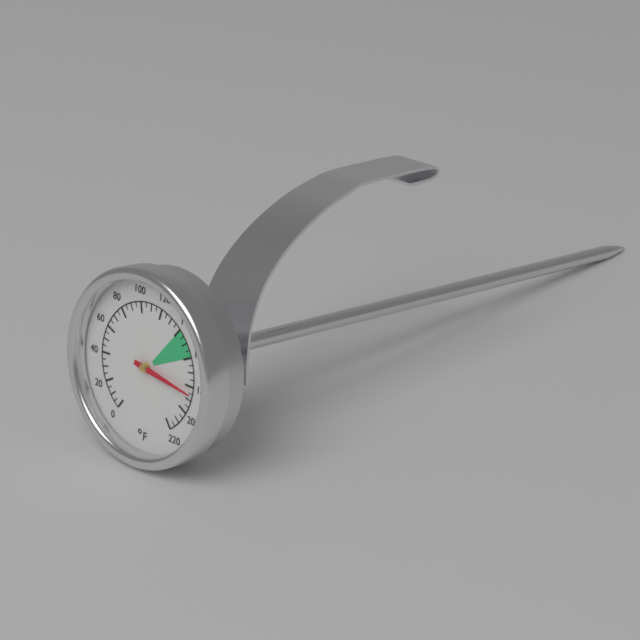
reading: 185 °F
